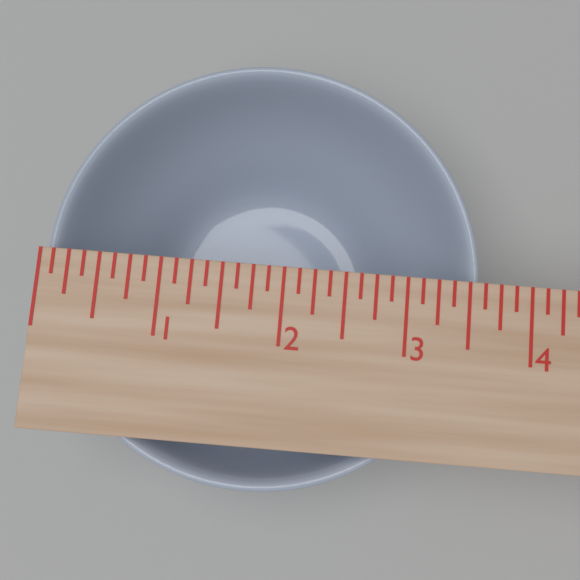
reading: 3.625 in
